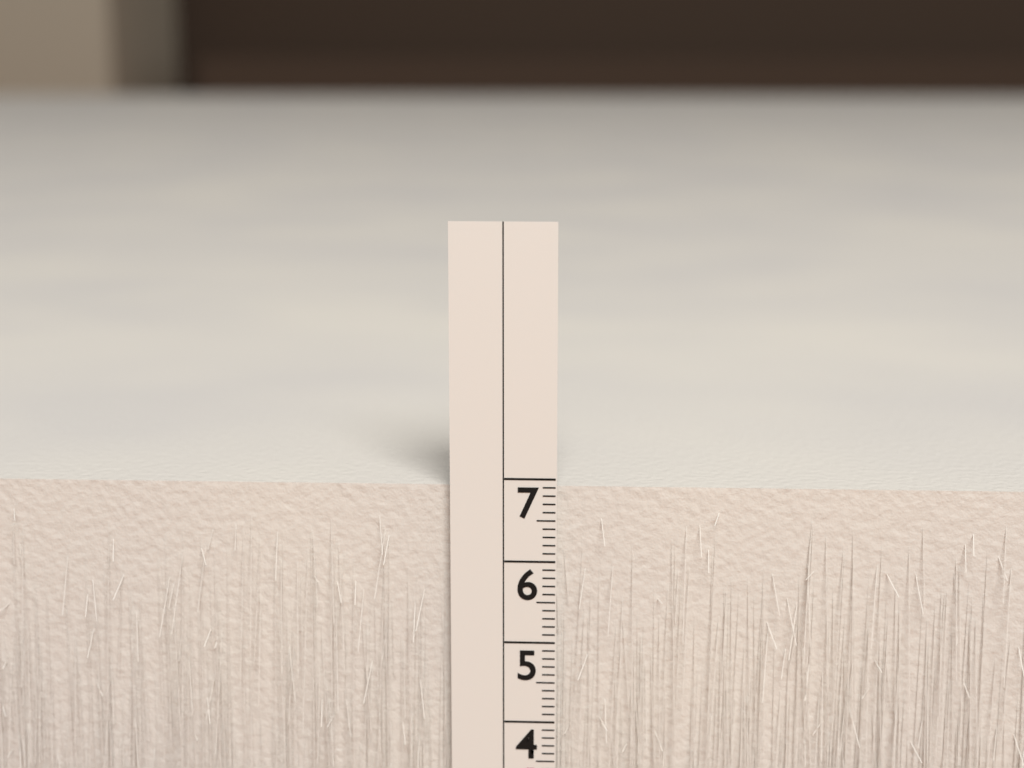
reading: 6.9 cm
